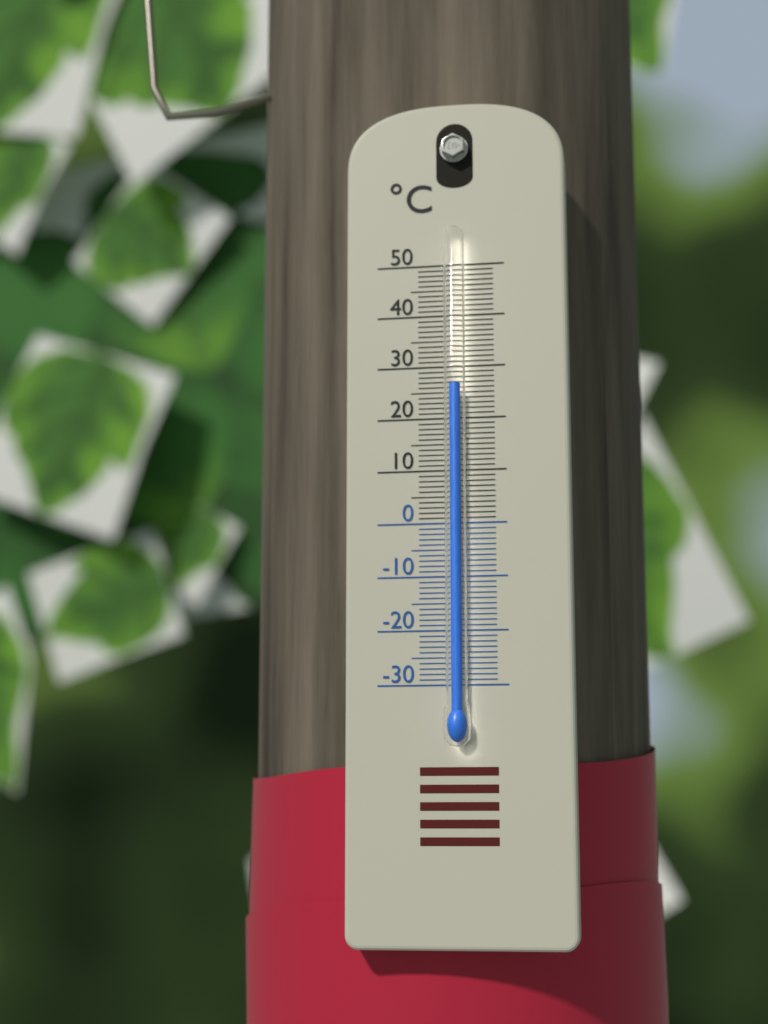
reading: 26 °C
